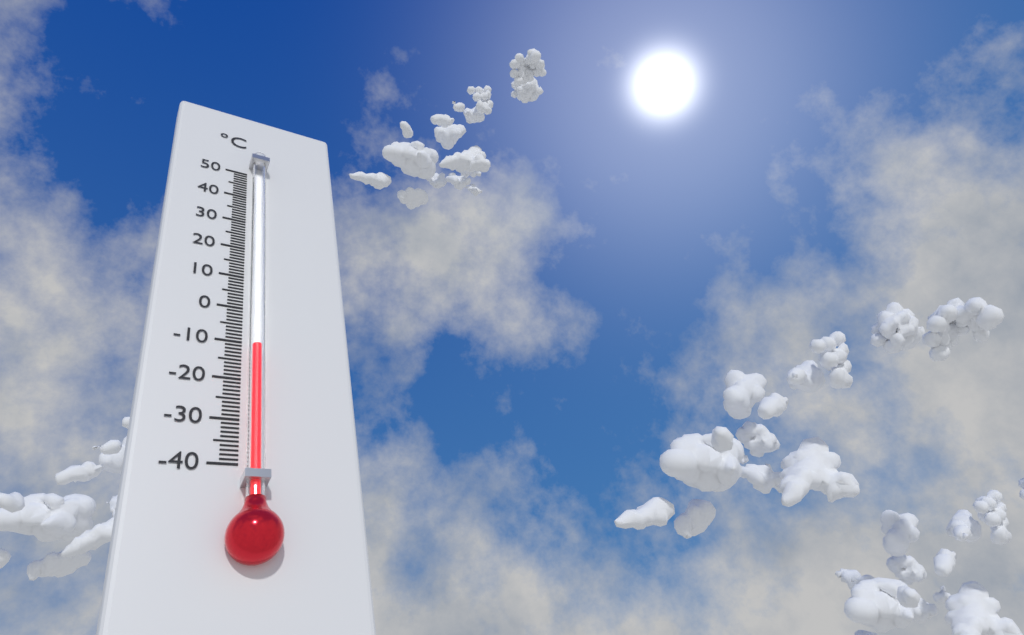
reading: -12 °C
